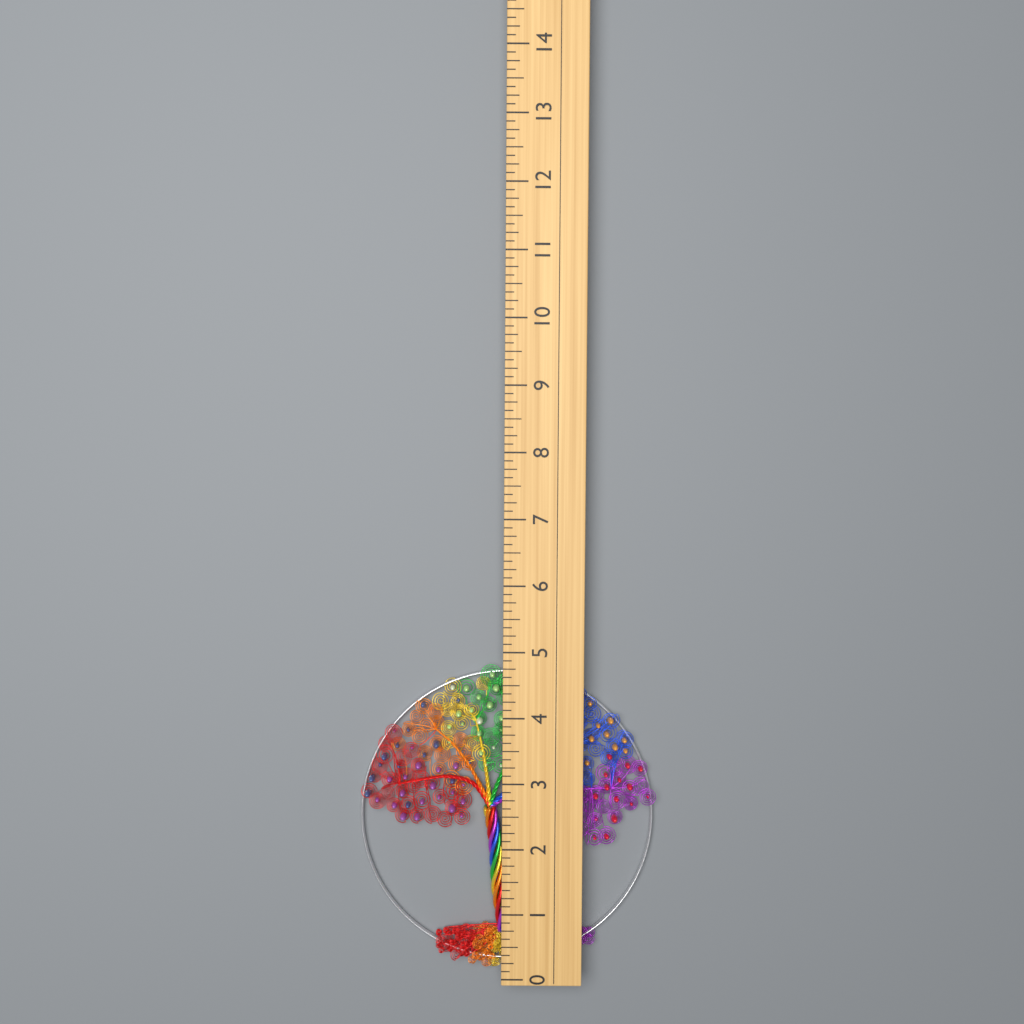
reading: 4.750 (no unit)
